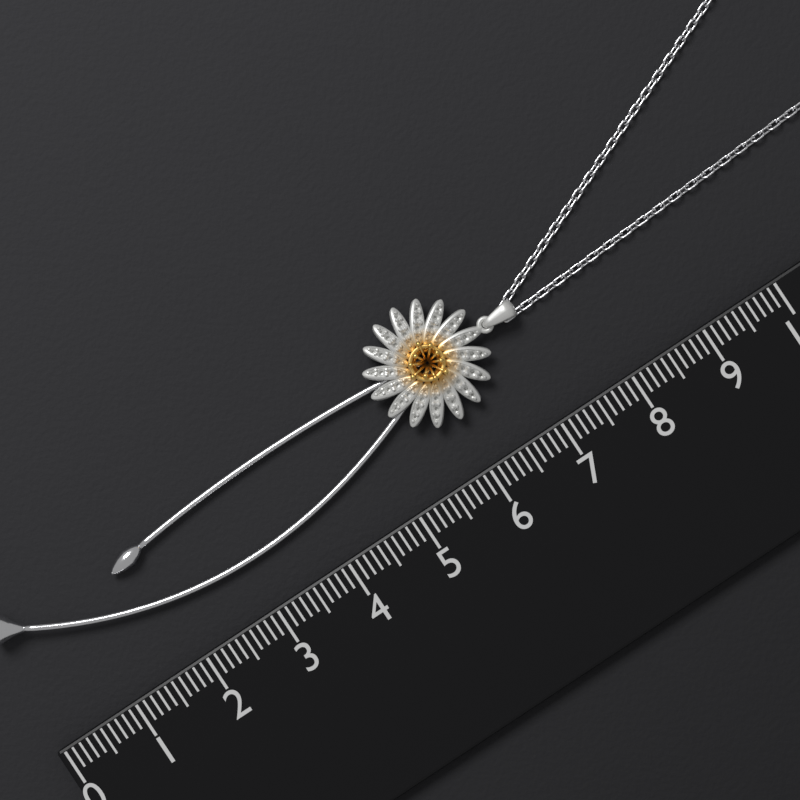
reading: 7.3 (no unit)
